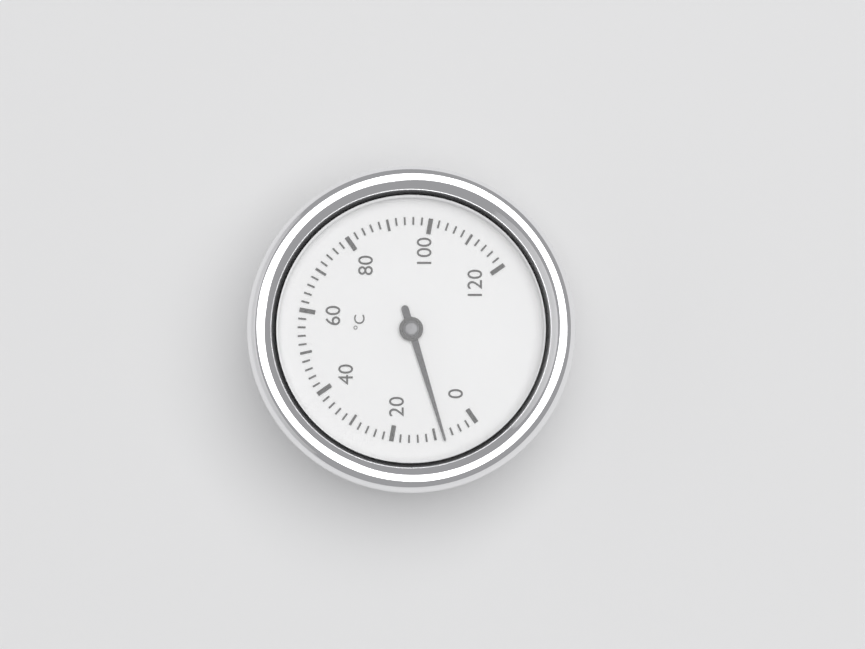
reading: 8 °C
